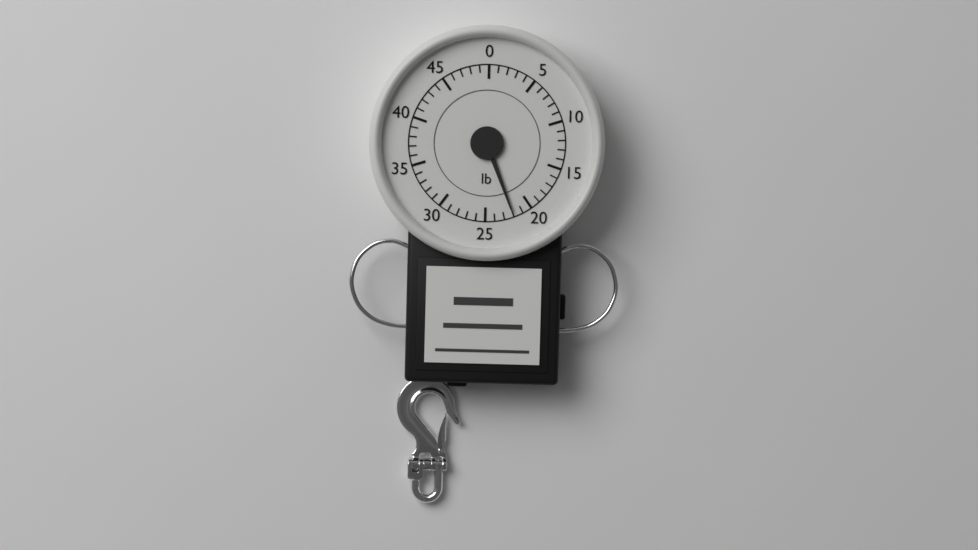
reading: 22 lb
